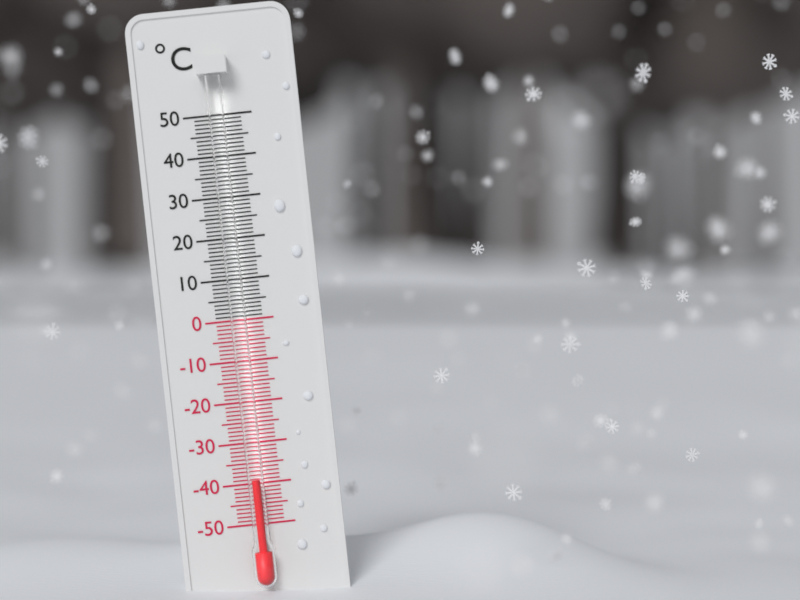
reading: -39 °C
